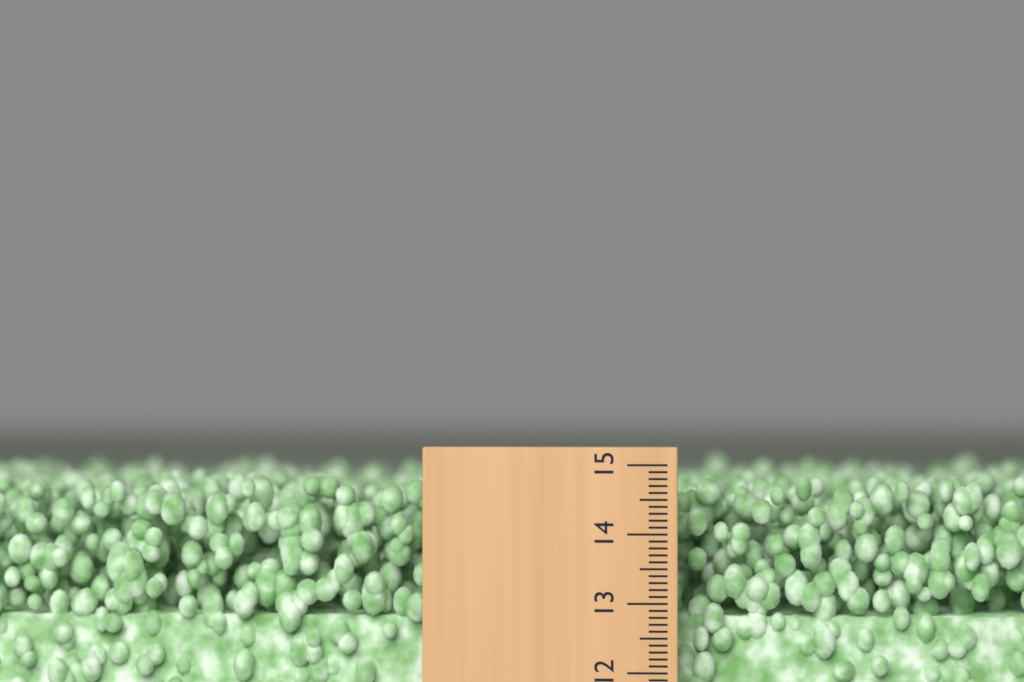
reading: 14.8 (no unit)
